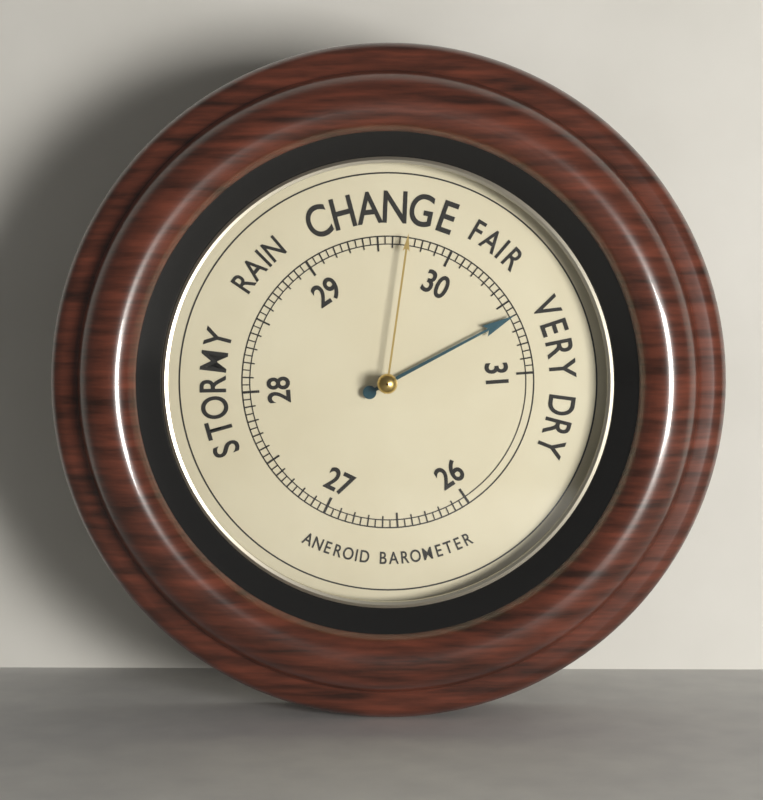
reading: 30.60 (no unit)
